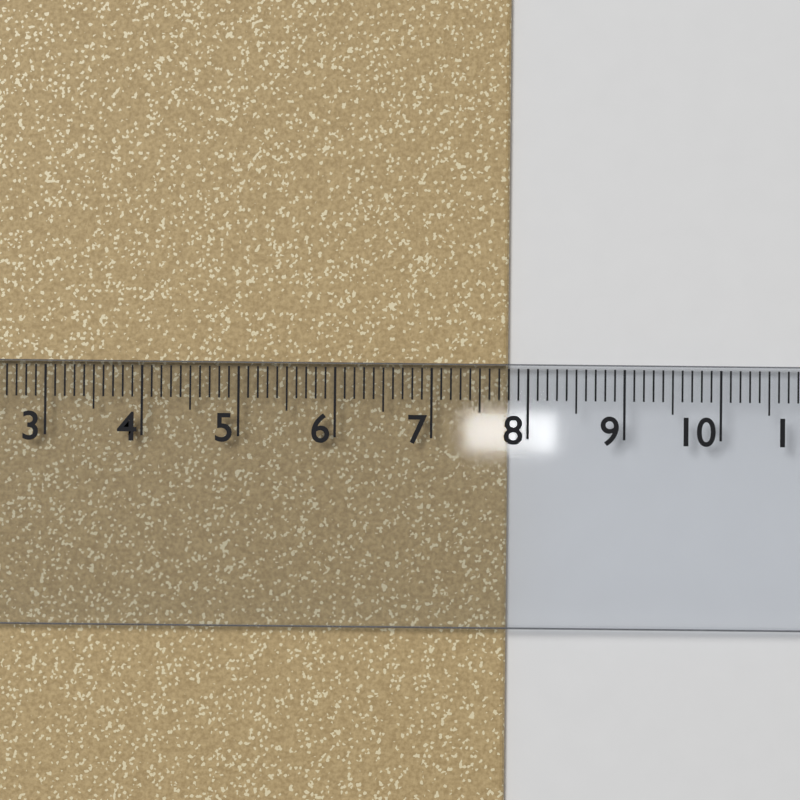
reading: 7.8 cm
